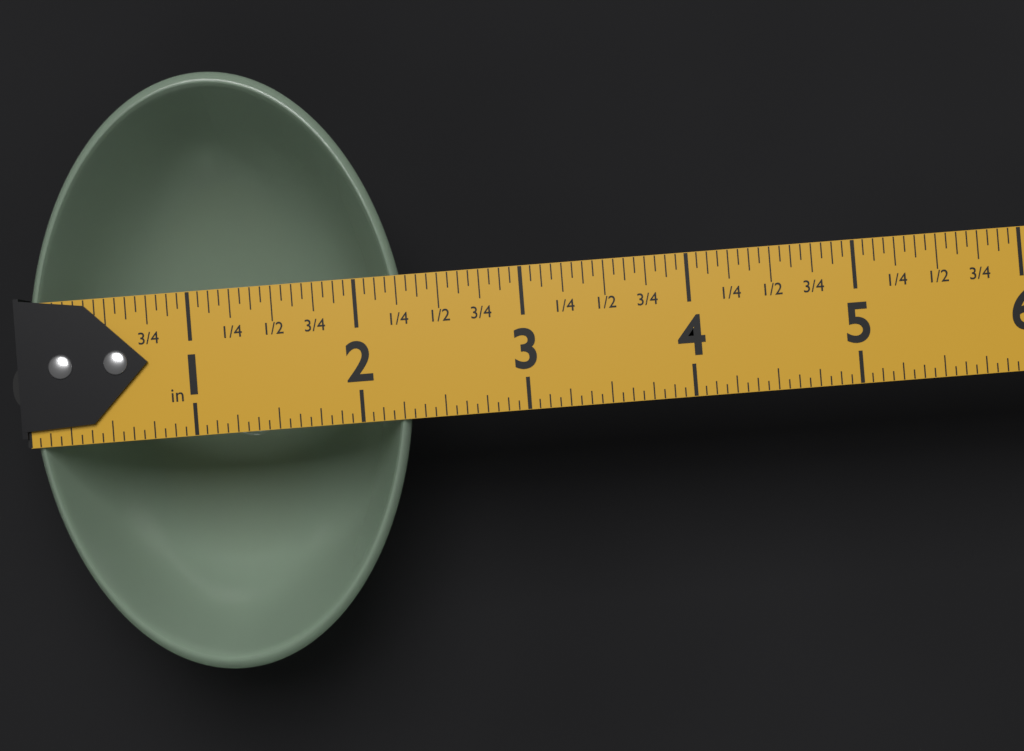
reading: 2.3125 in
